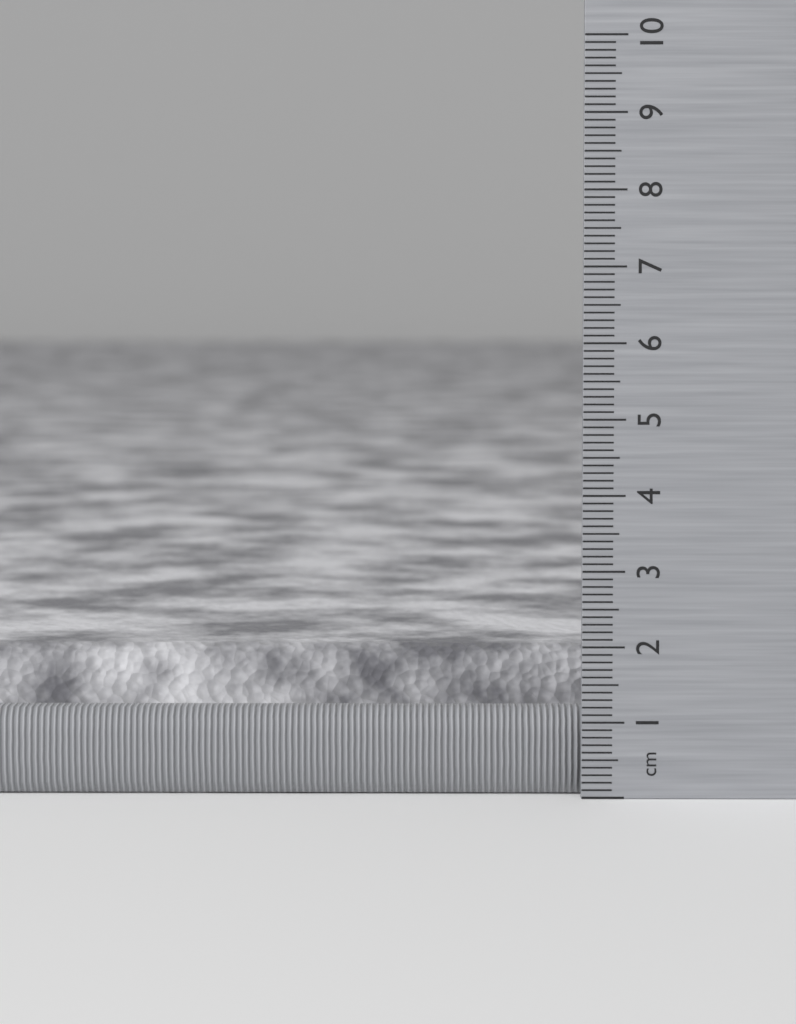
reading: 1.9 cm
